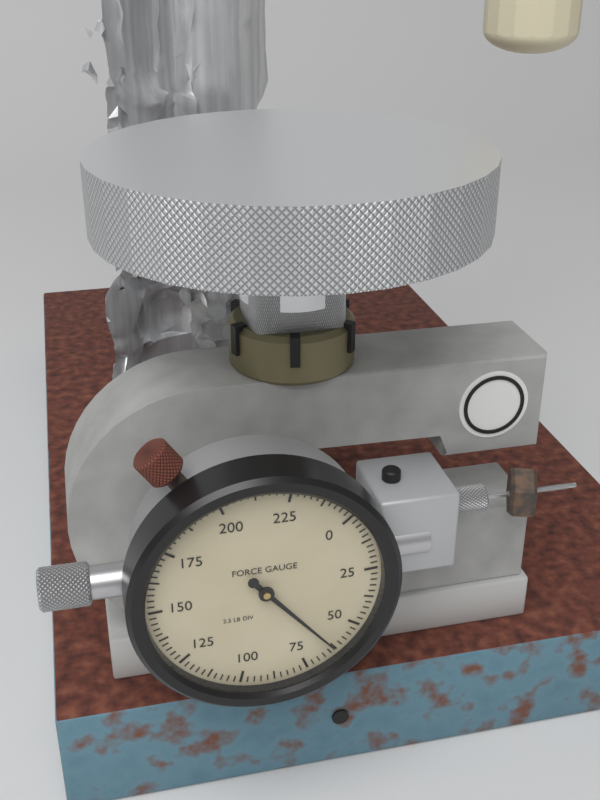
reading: 62.5 lb
